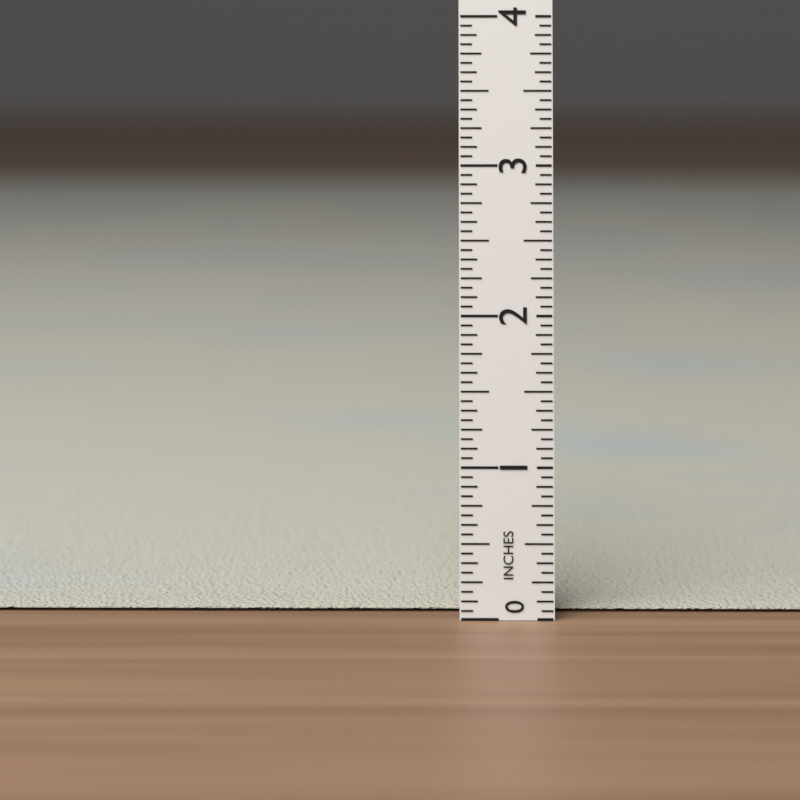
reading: 0.0625 in
